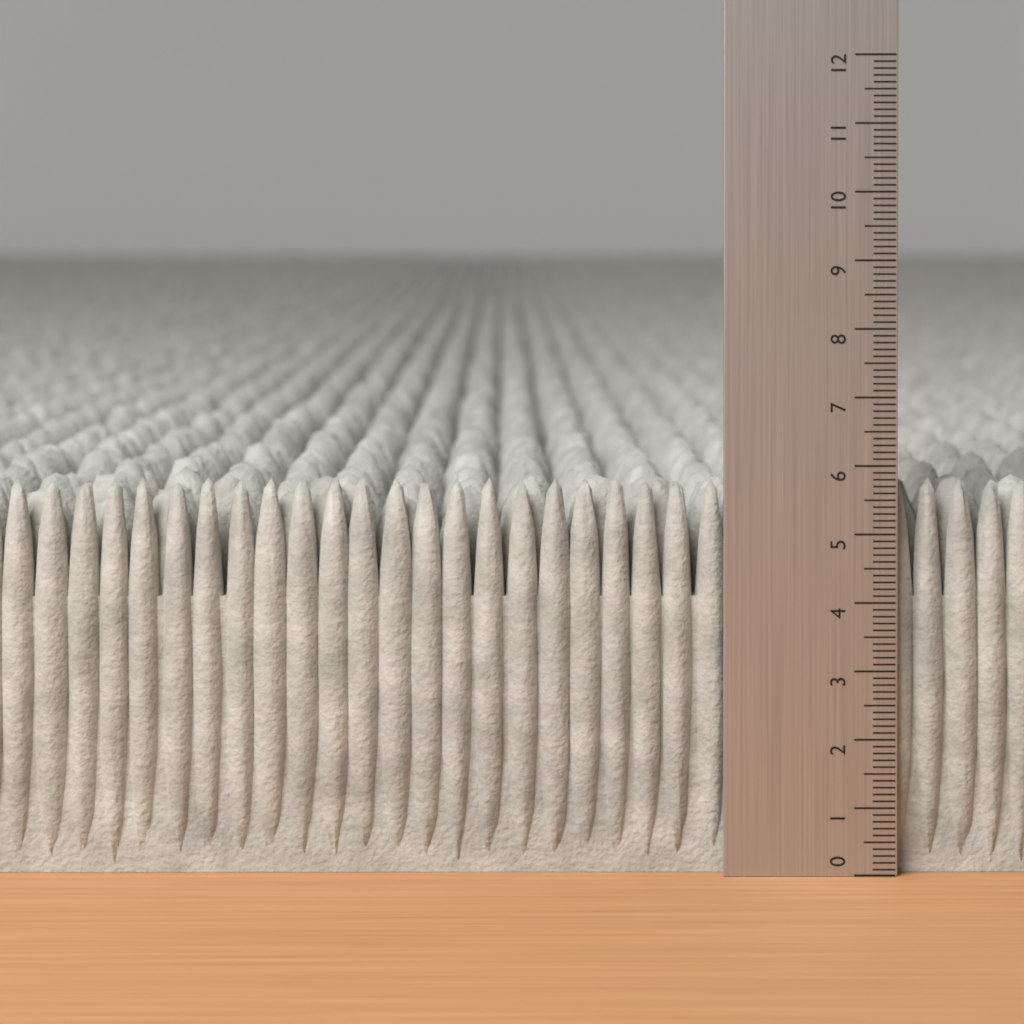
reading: 5.8 (no unit)
